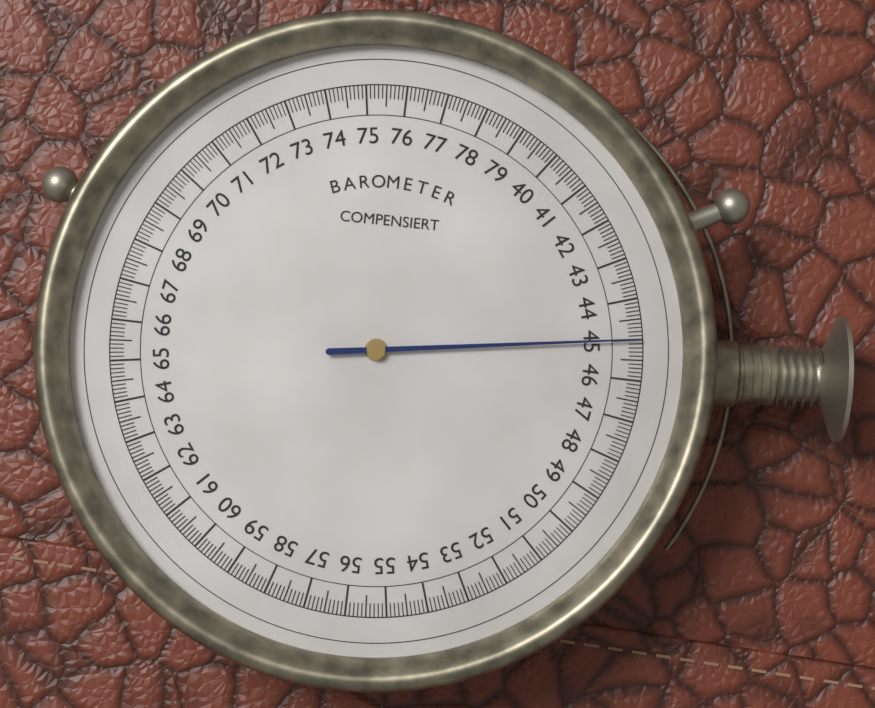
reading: 45.0 (no unit)
